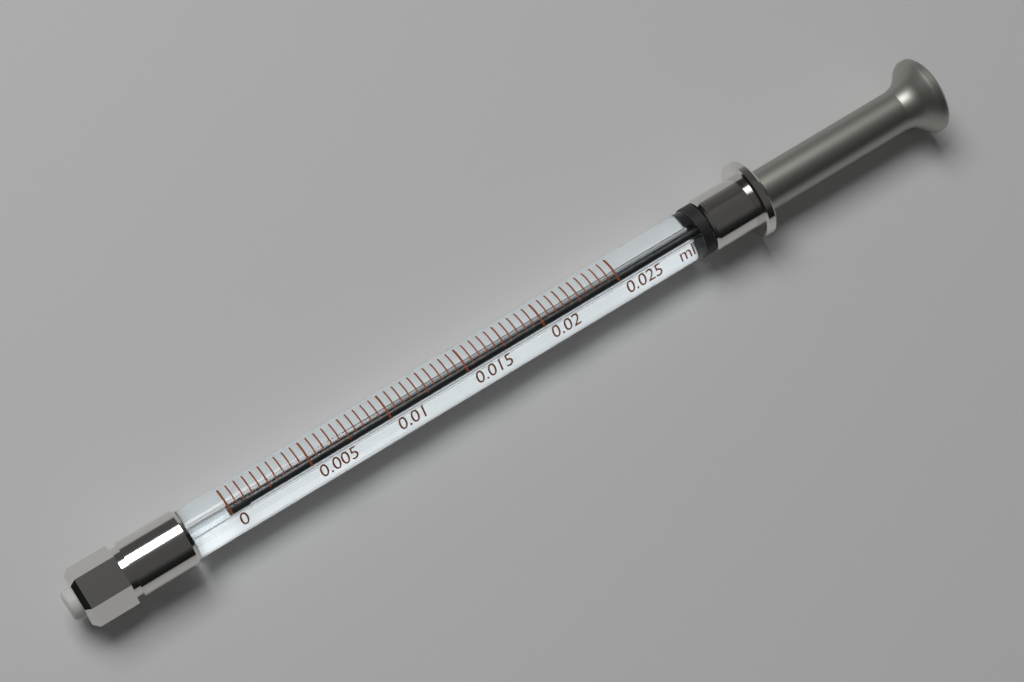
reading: 0.0000 ml
